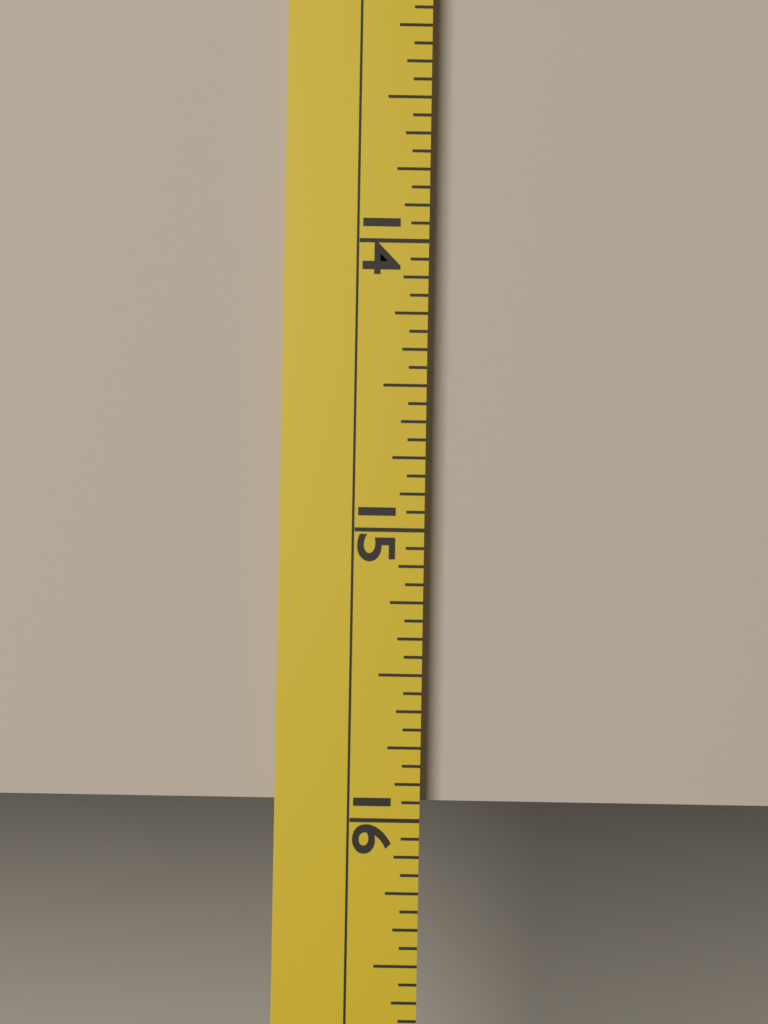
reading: 15.9375 (no unit)
